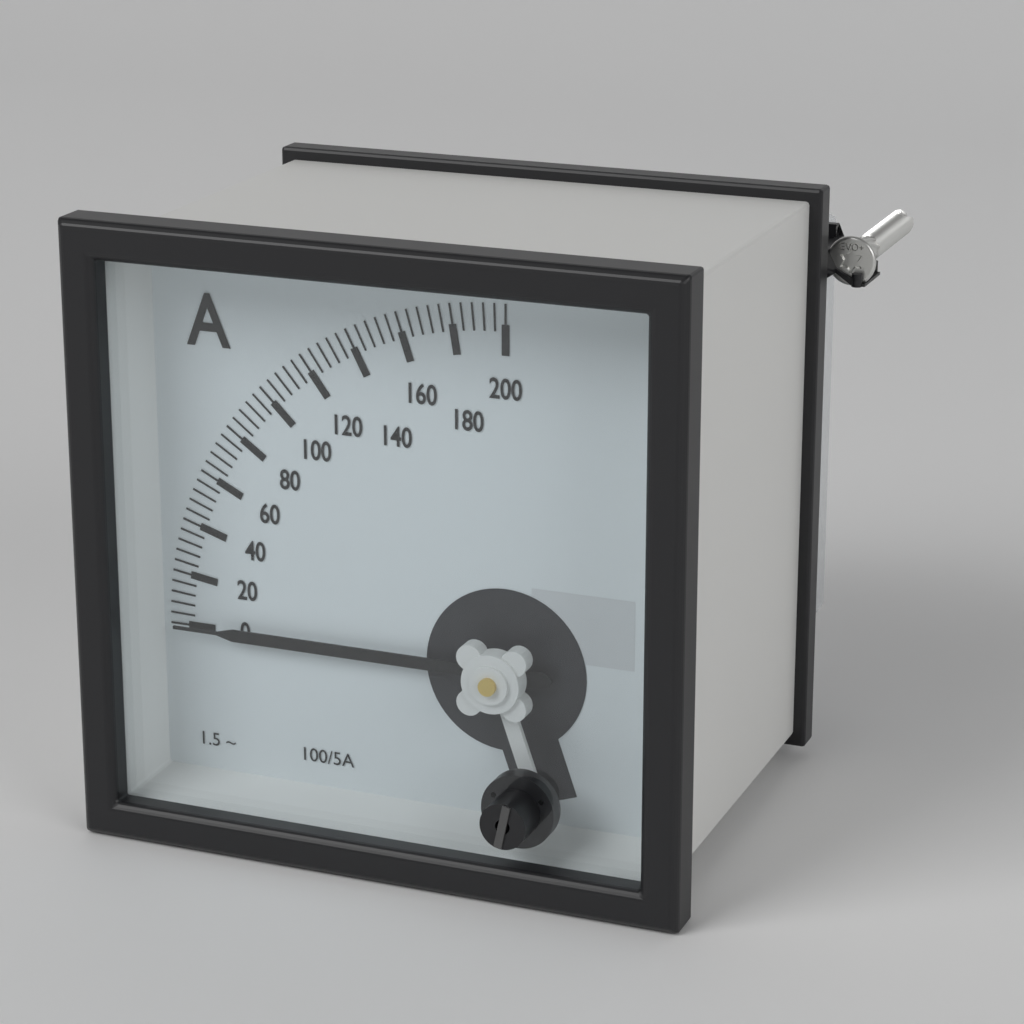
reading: 0 A
